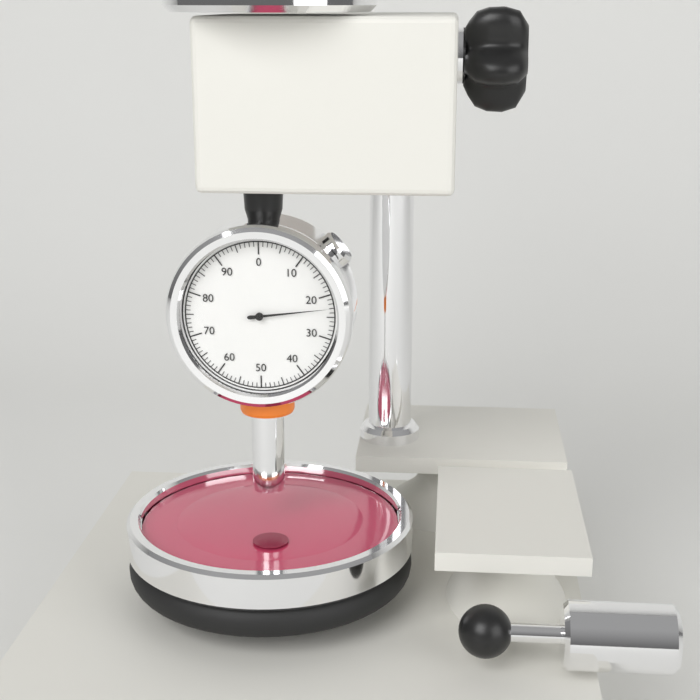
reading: 23 (no unit)
